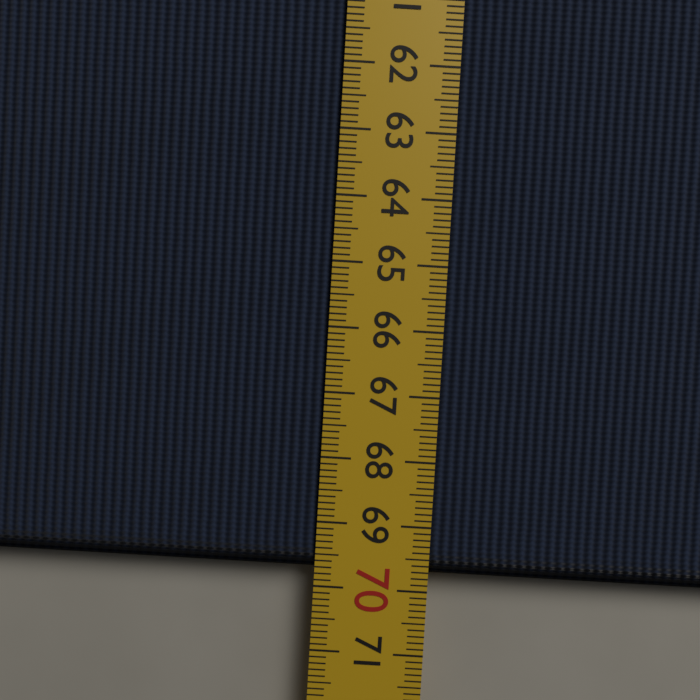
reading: 69.7 cm
